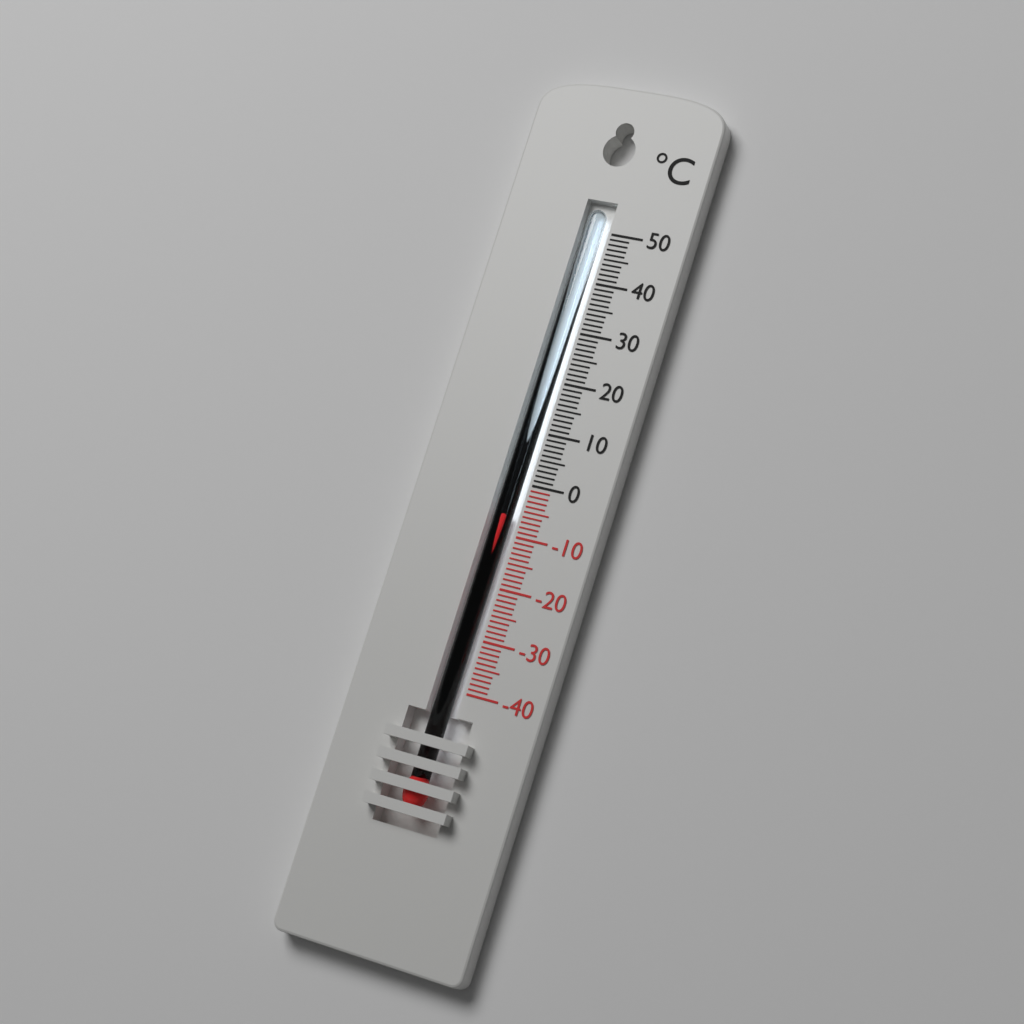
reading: -6 °C
